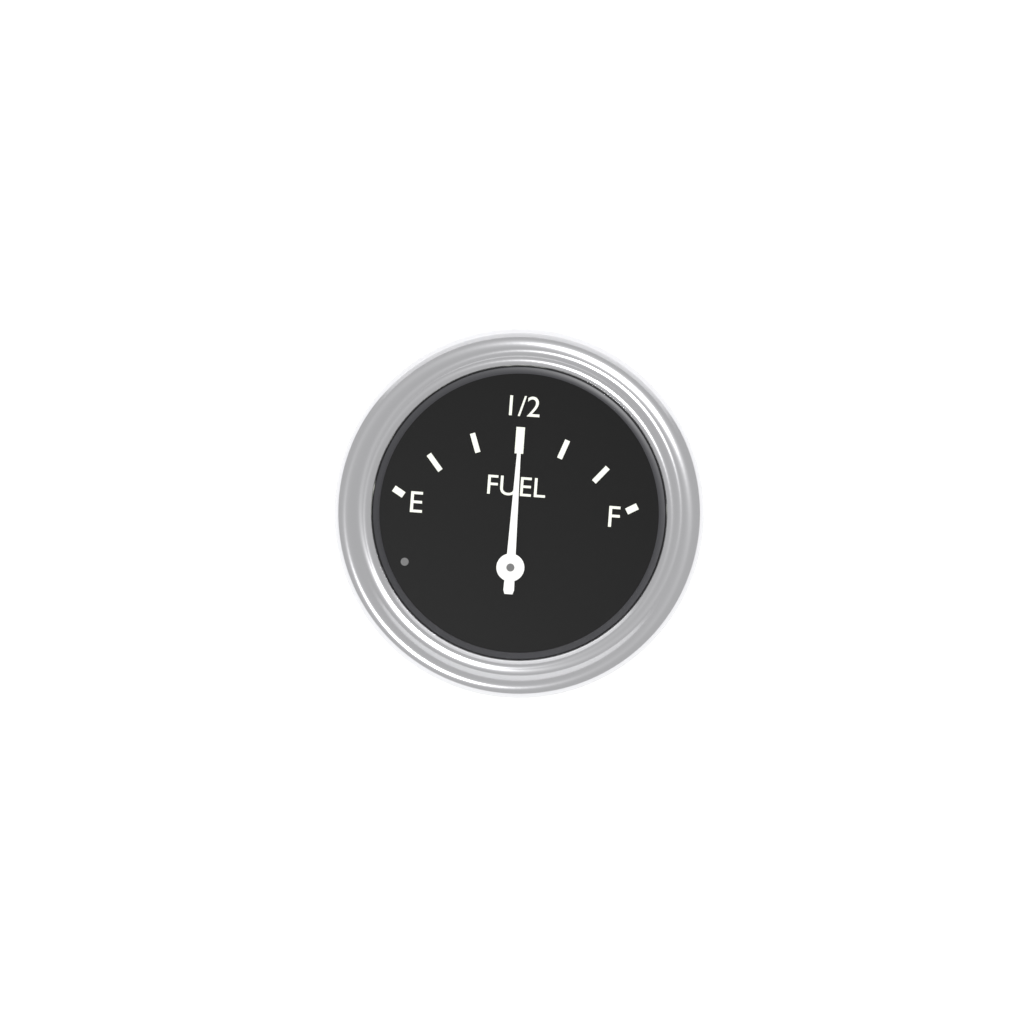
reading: 0.500001 (no unit)
